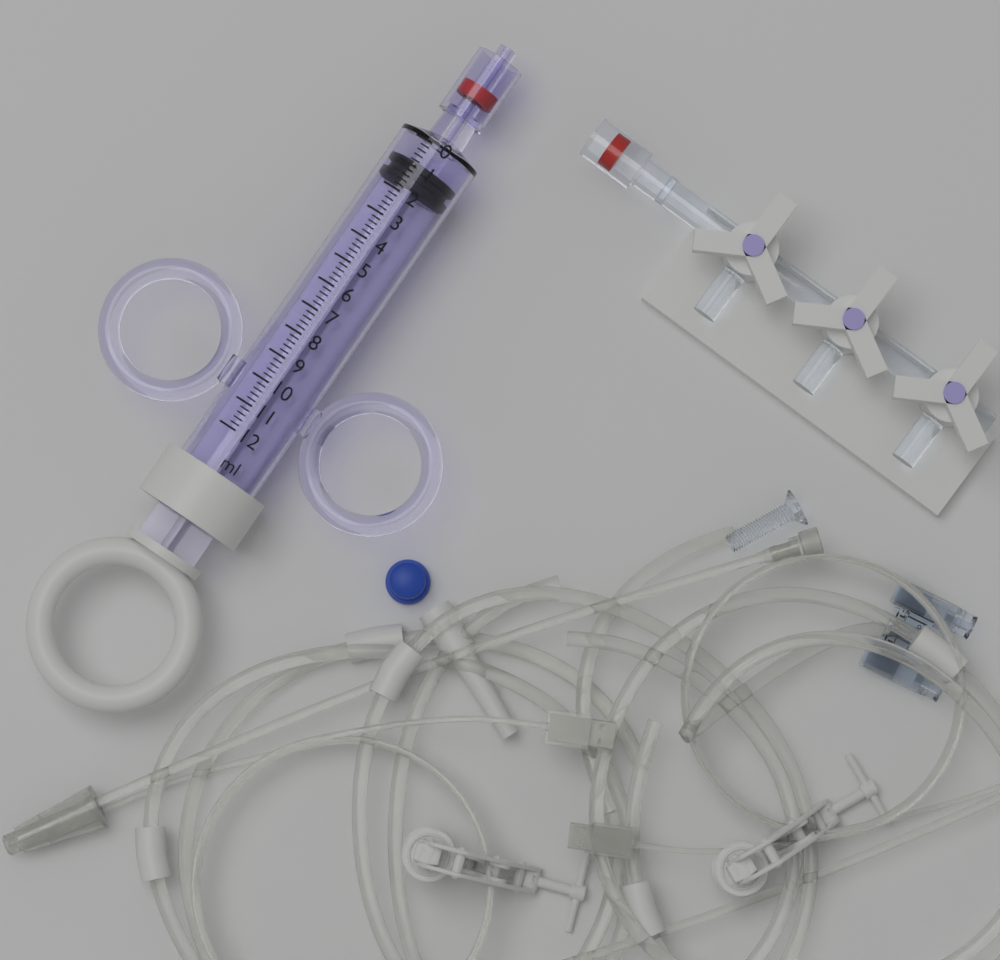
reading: 0.8 ml
